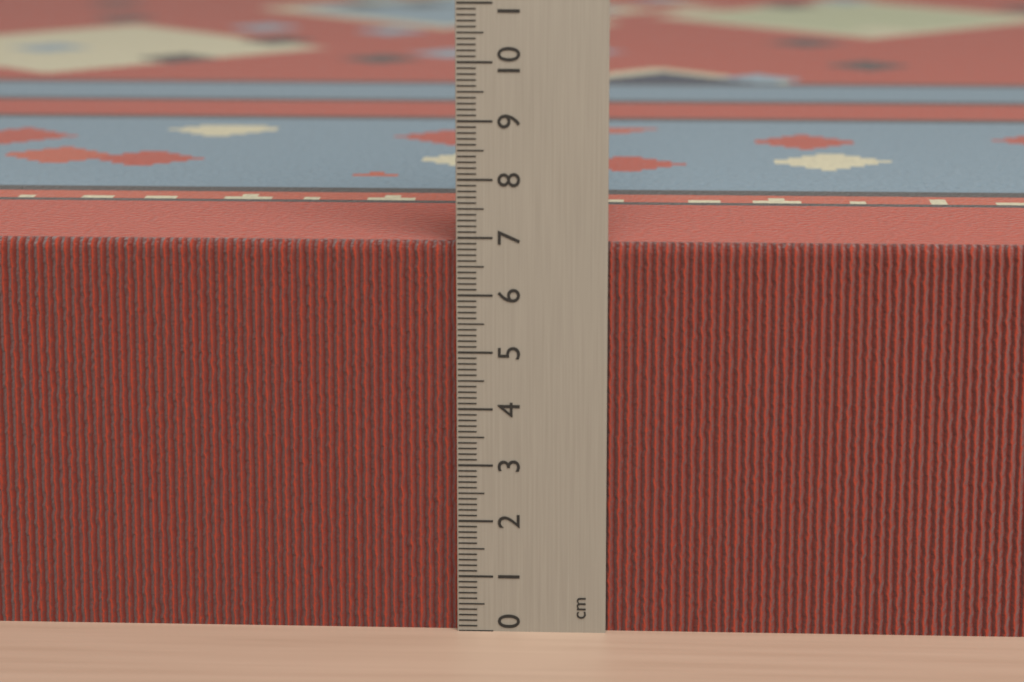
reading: 6.9 cm
